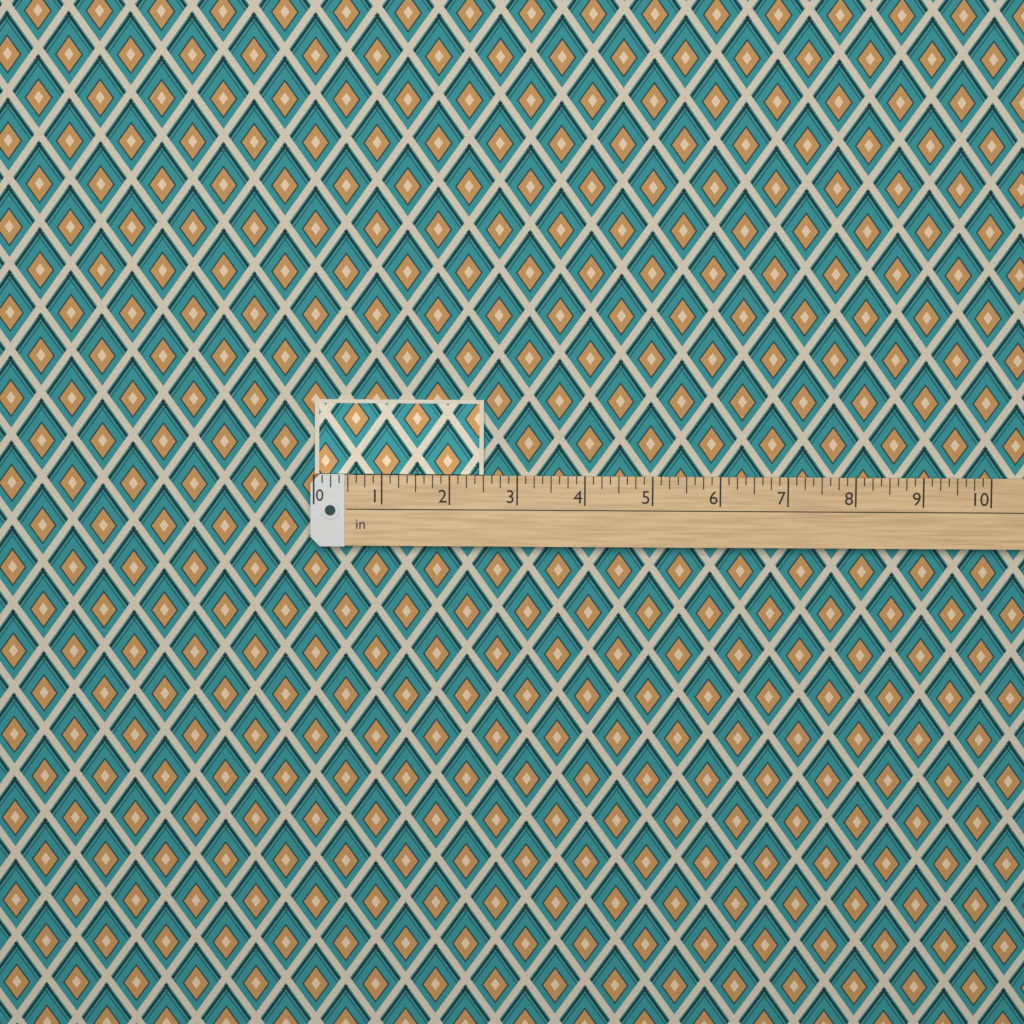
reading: 2.500 in
